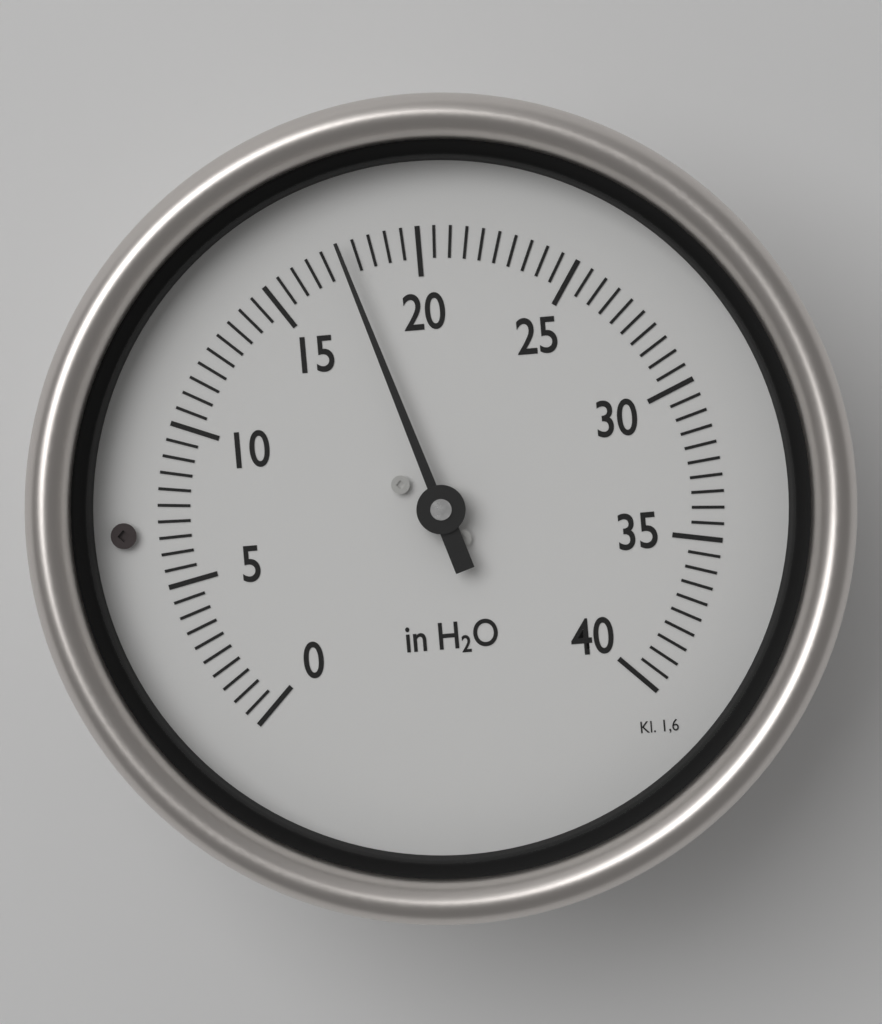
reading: 17.5 in H2O
